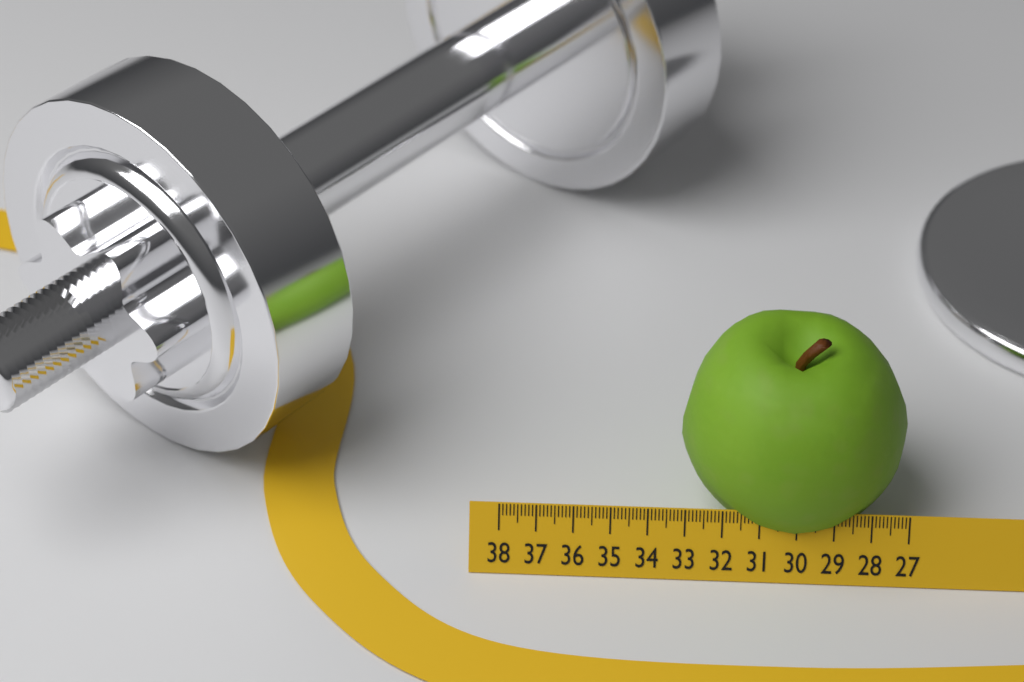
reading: 33.1 (no unit)
